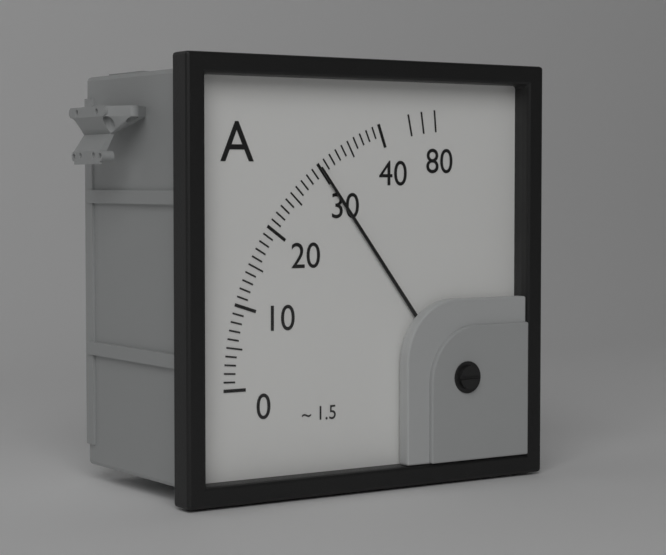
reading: 30 A
